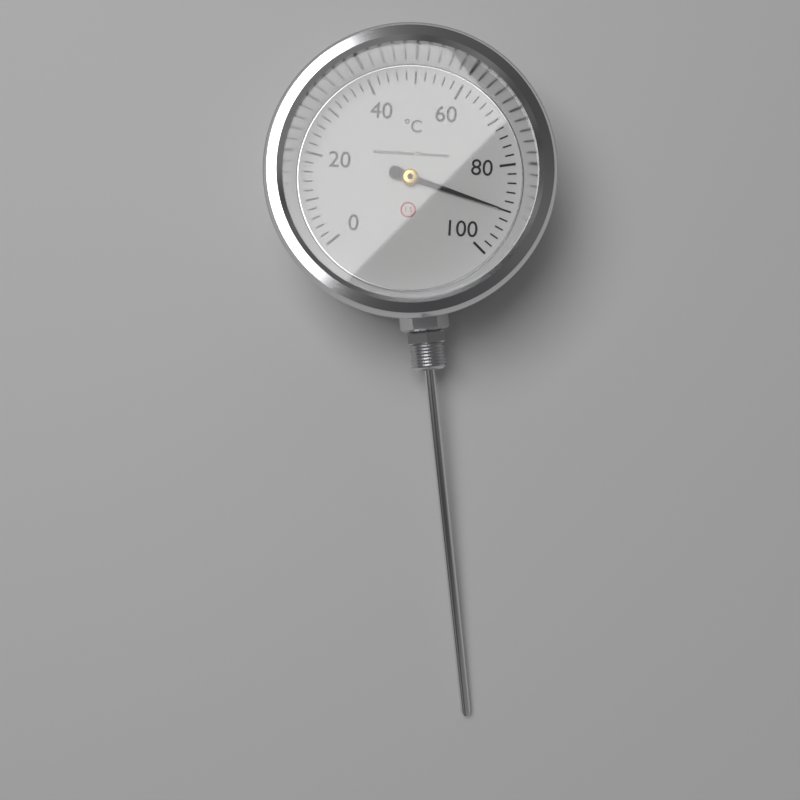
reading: 90 °C
